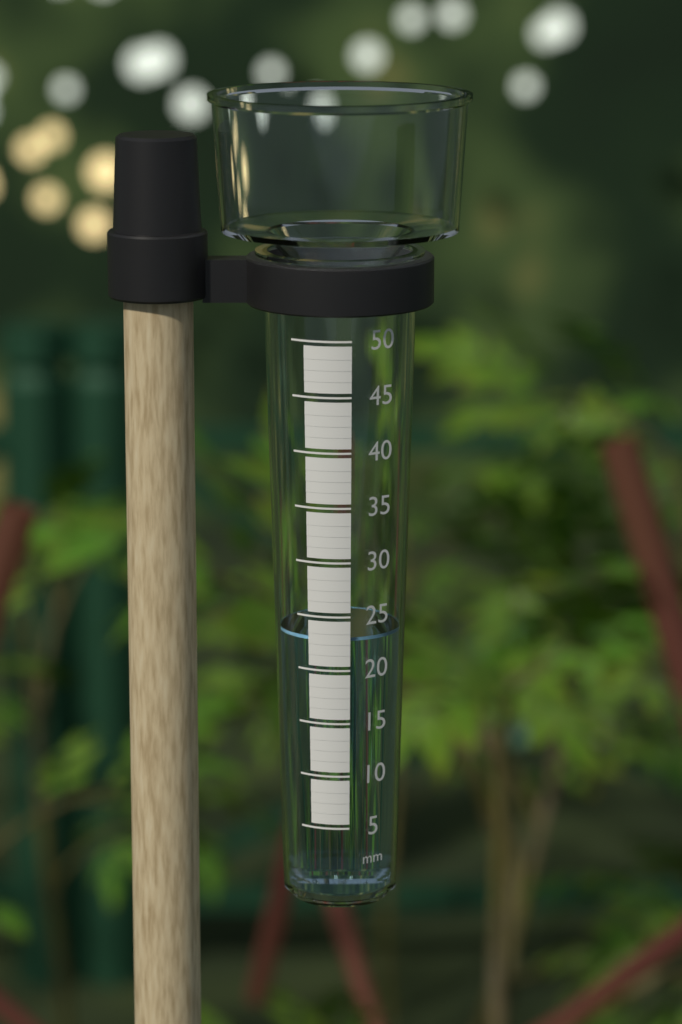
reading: 23 mm
